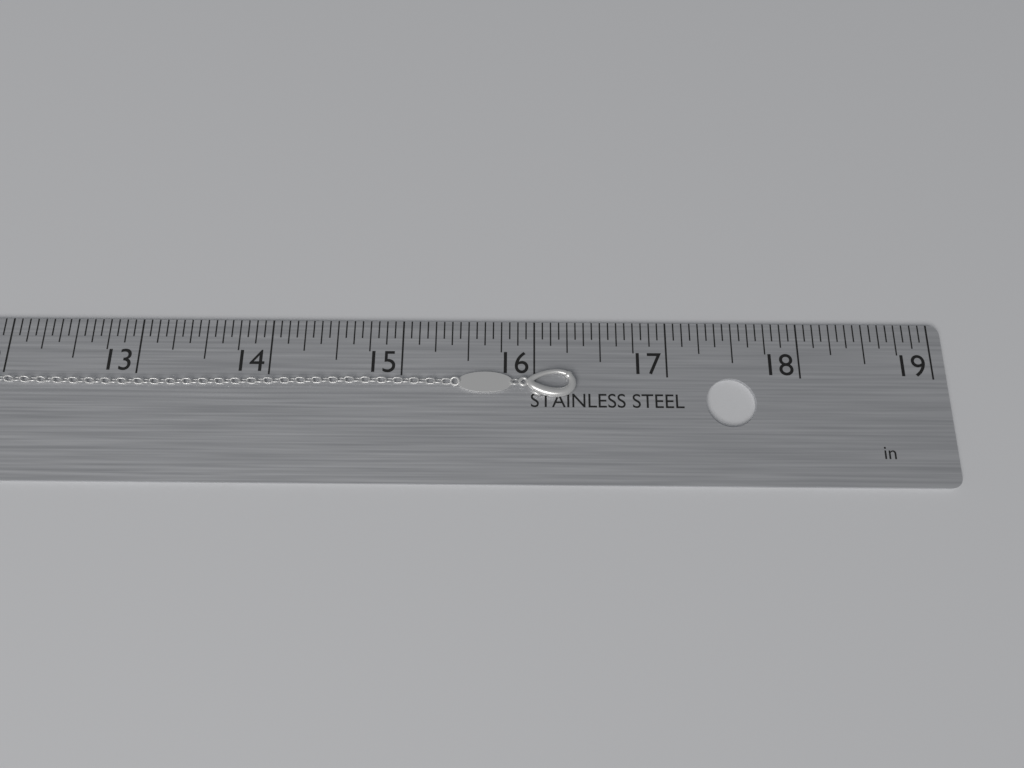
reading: 16.3125 in
